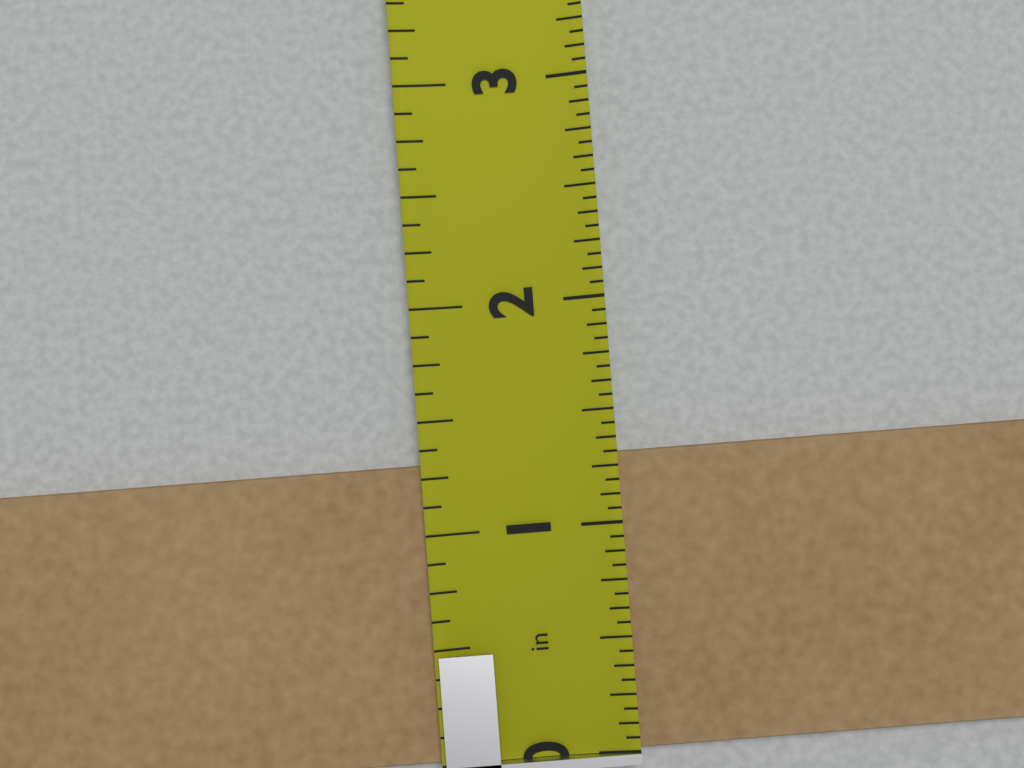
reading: 1.3125 in
